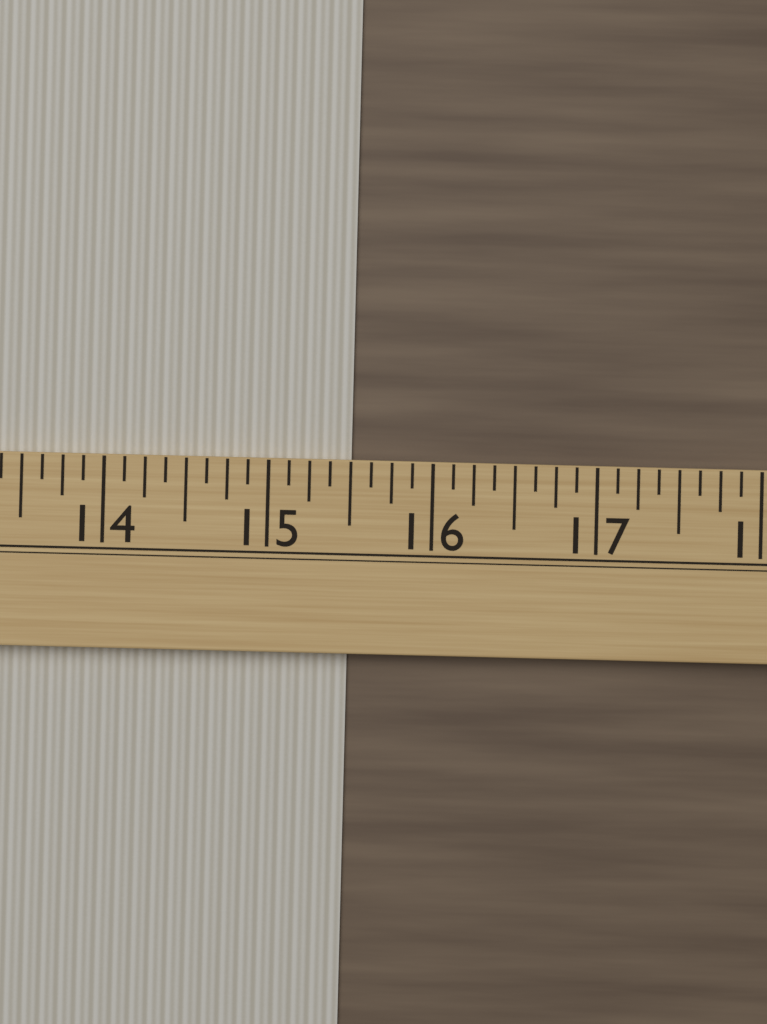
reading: 15.500 (no unit)
